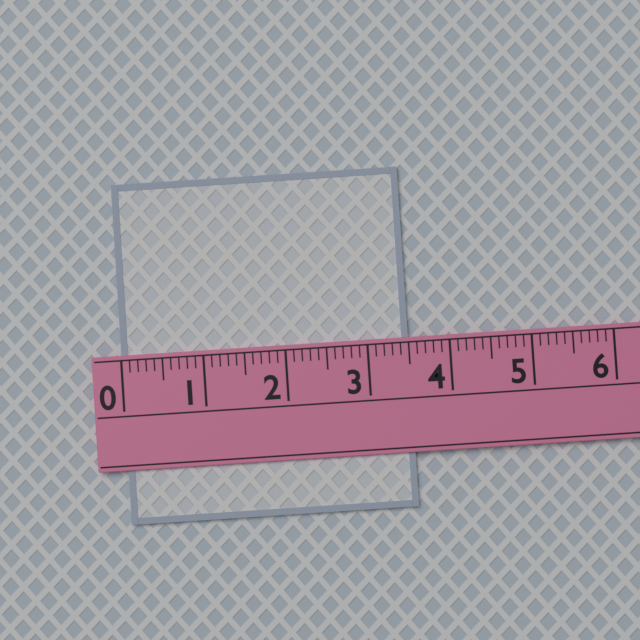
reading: 3.5 (no unit)
